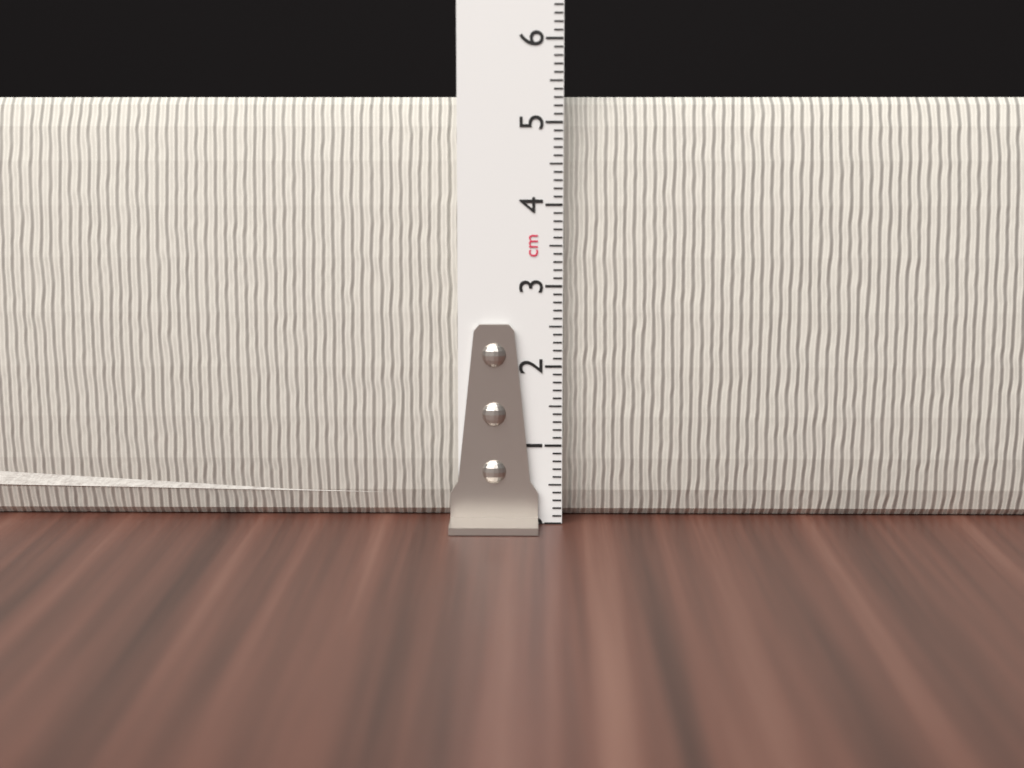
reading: 5.3 cm
